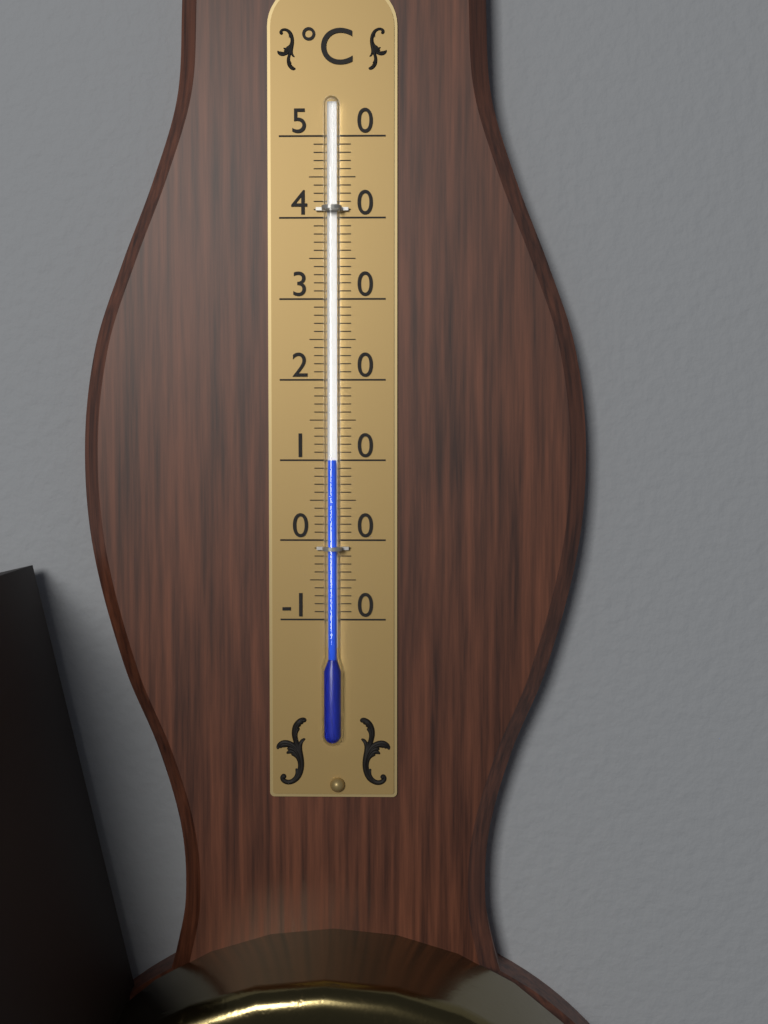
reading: 10 °C
